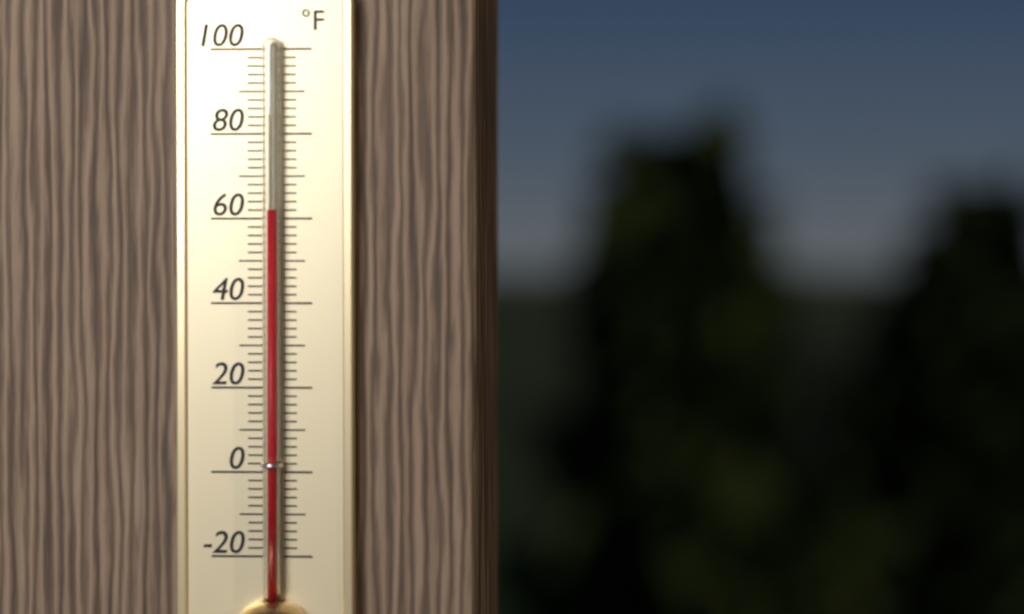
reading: 62 °F
